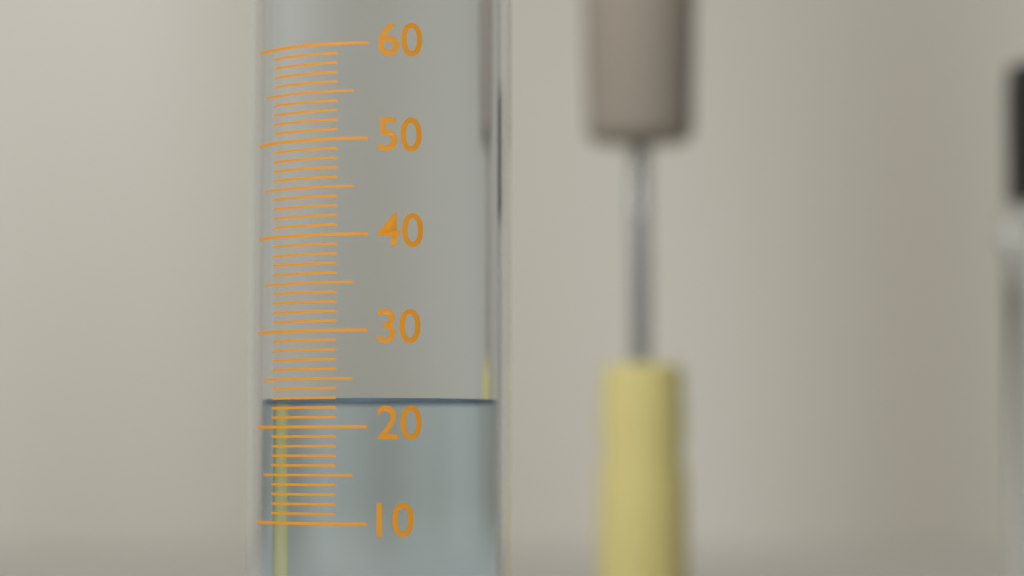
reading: 23 (no unit)
